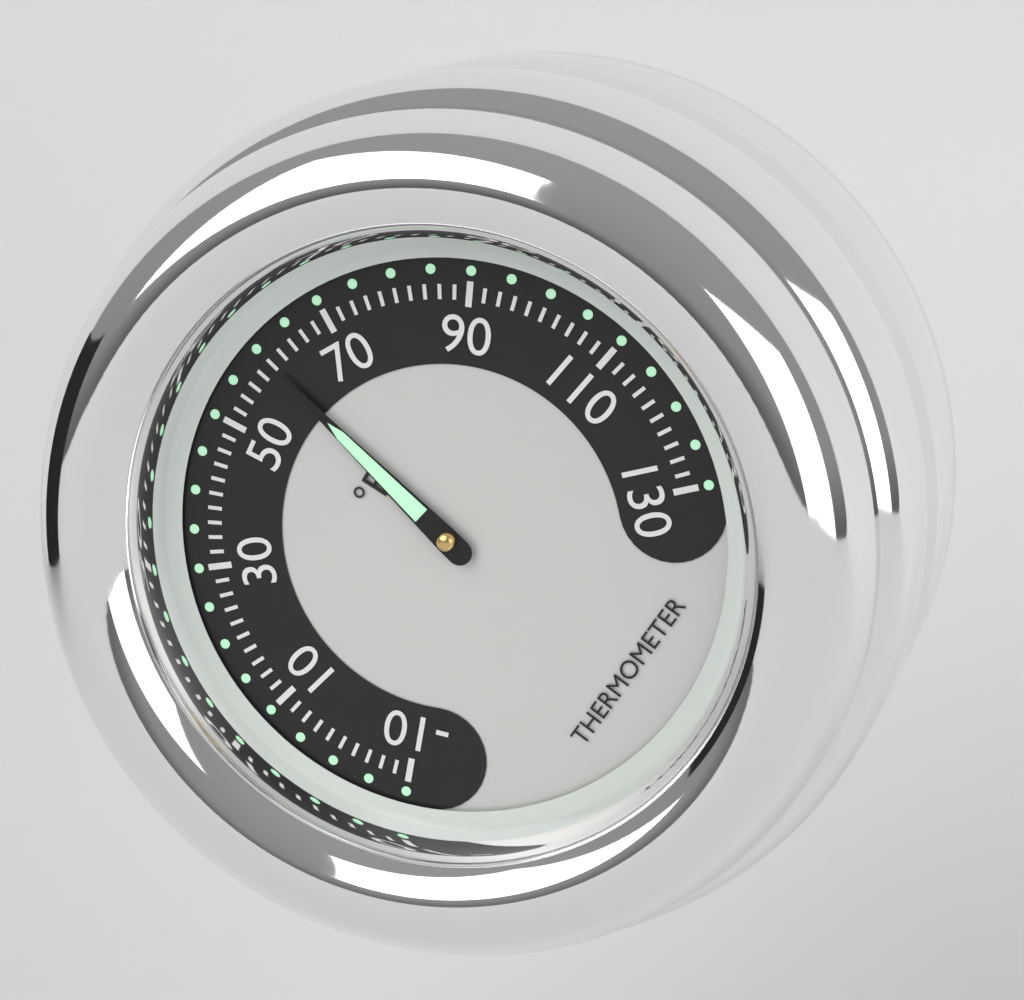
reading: 60 °F
